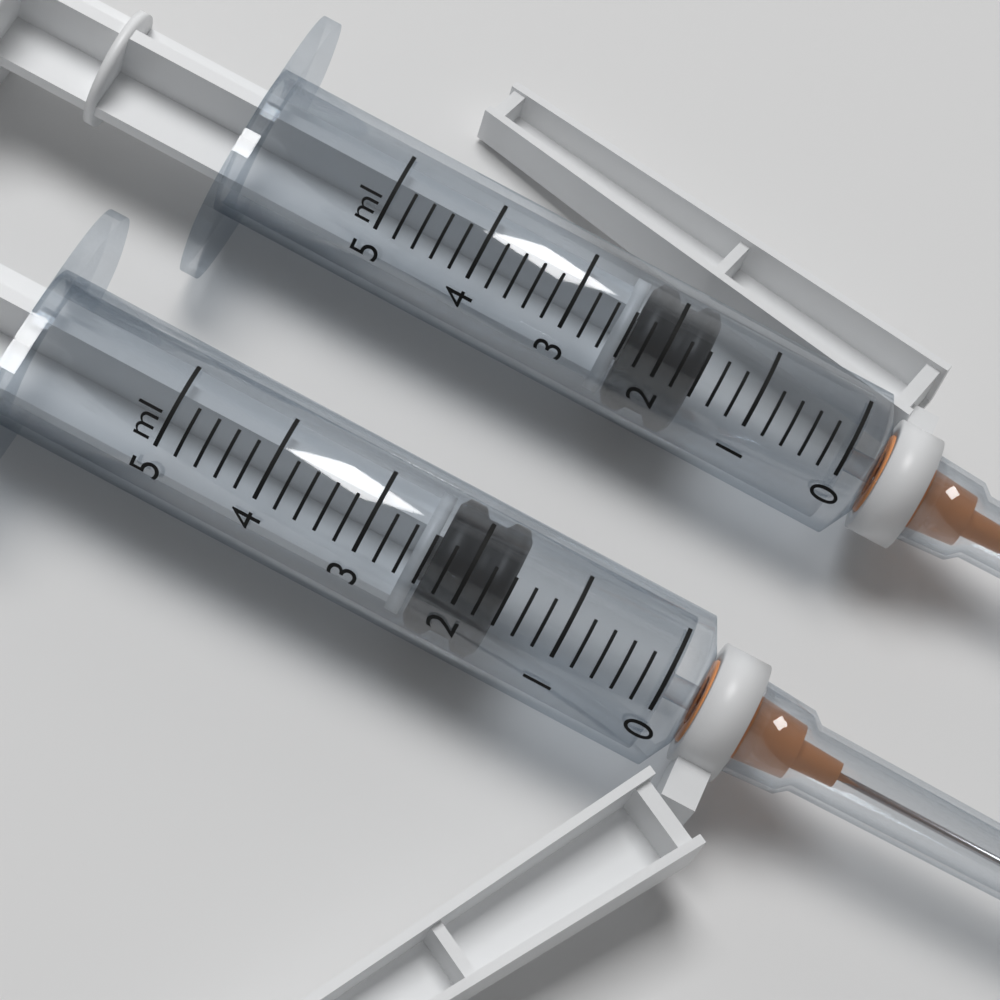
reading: 1.6 ml
